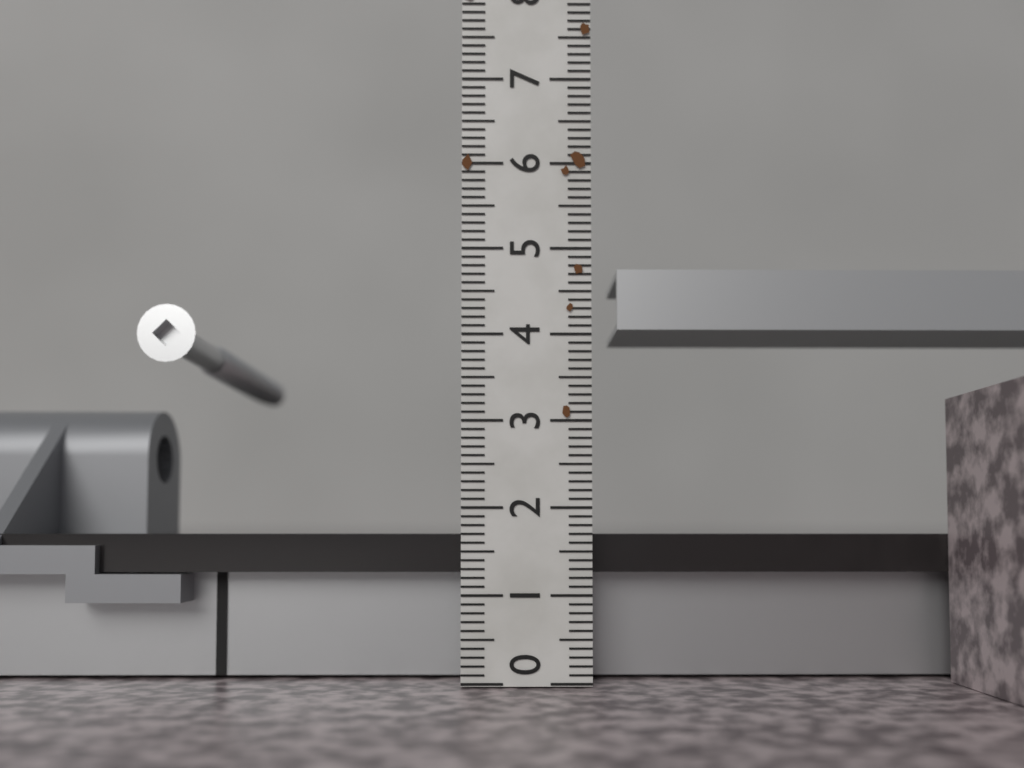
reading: 1.7 (no unit)
